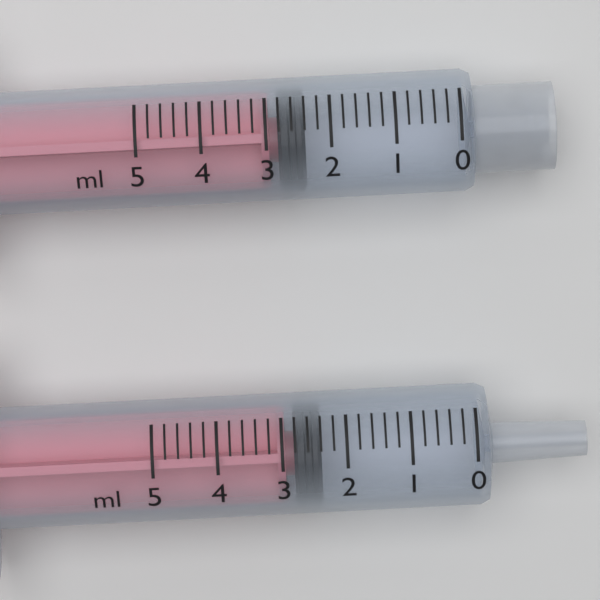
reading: 2.4 ml
